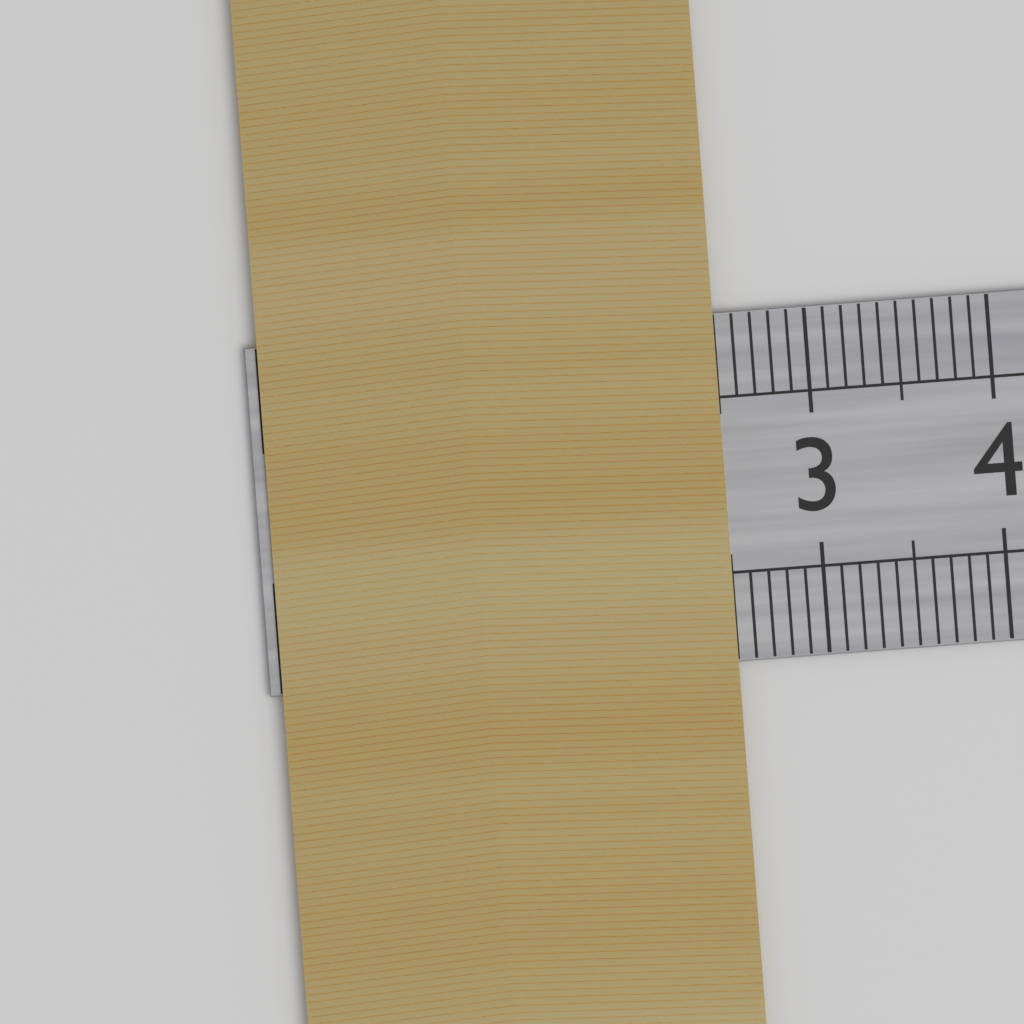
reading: 2.5 cm
